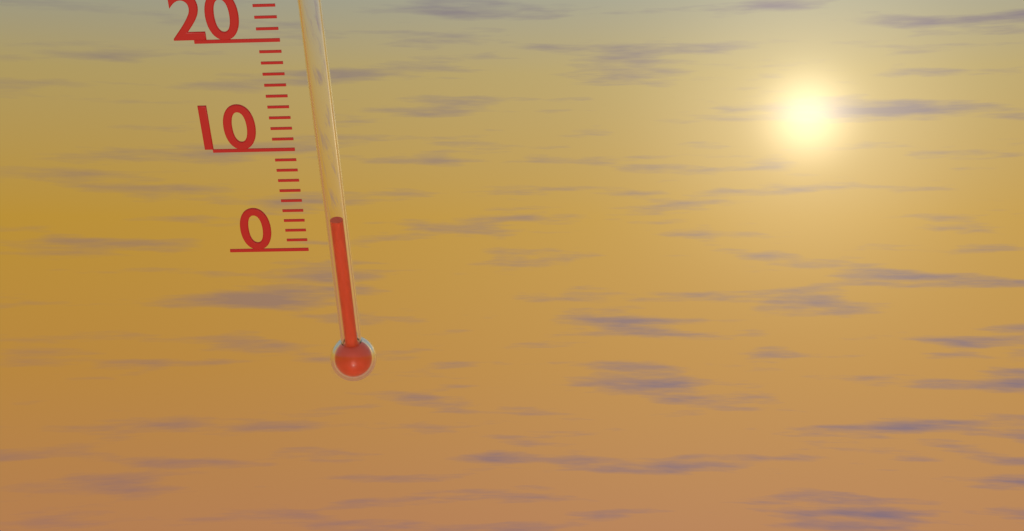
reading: 3 °C
